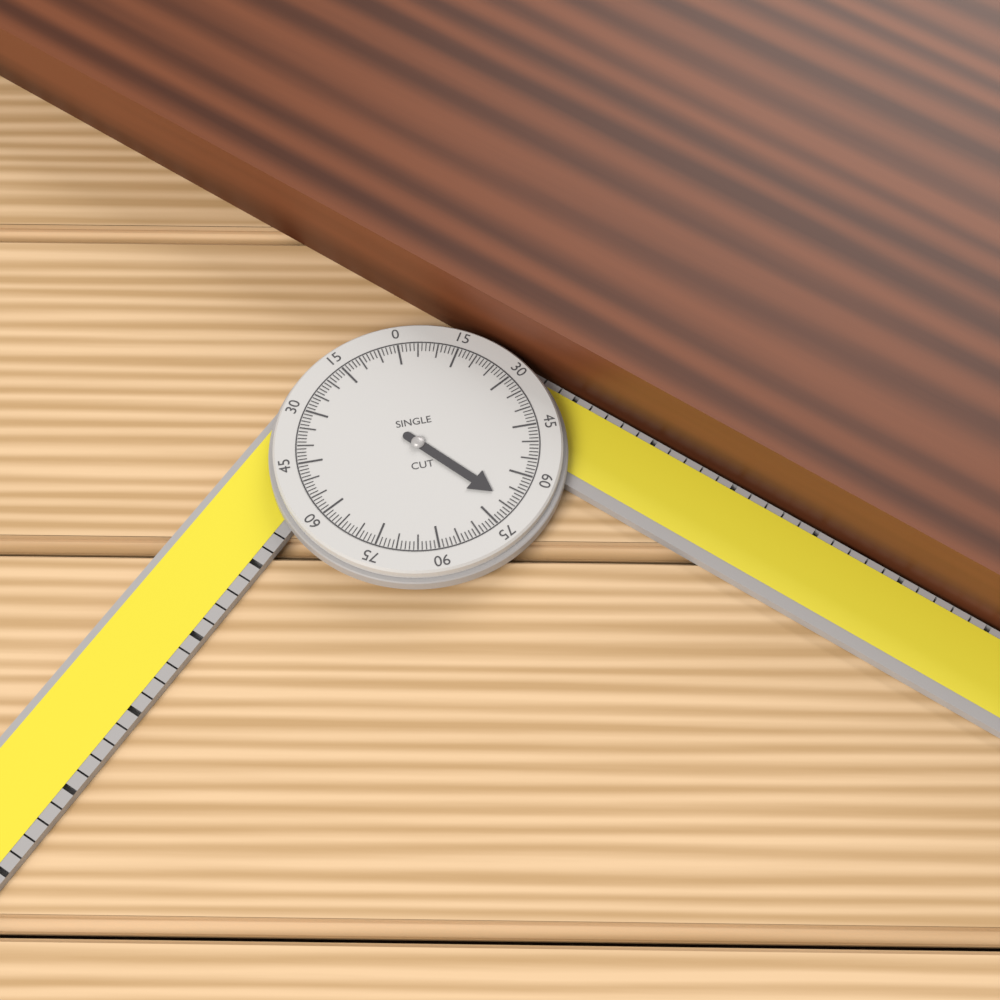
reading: 69 °
